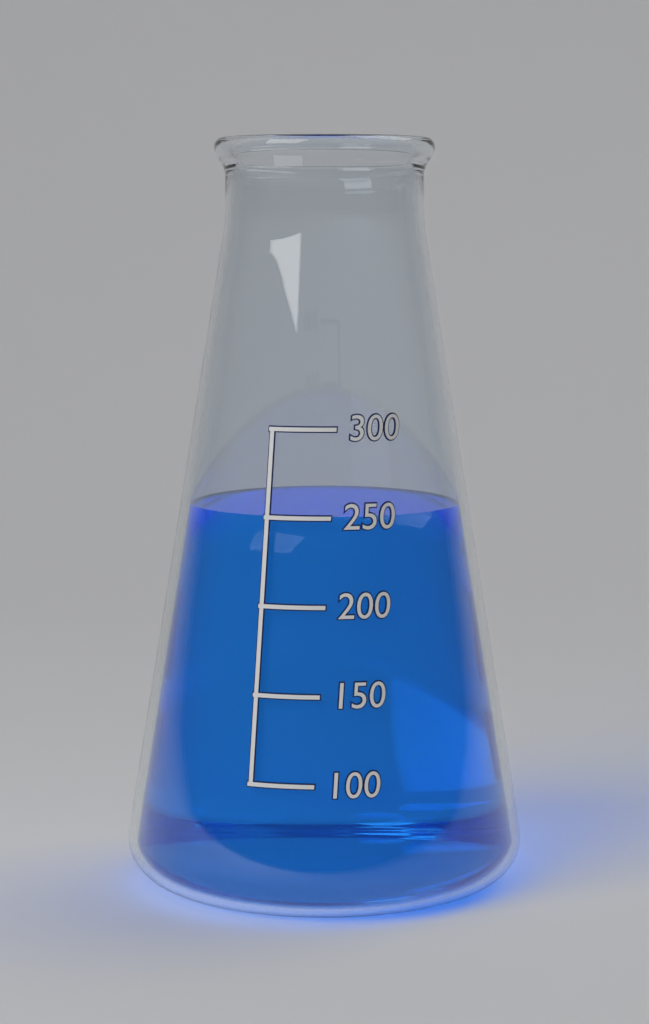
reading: 250 (no unit)
